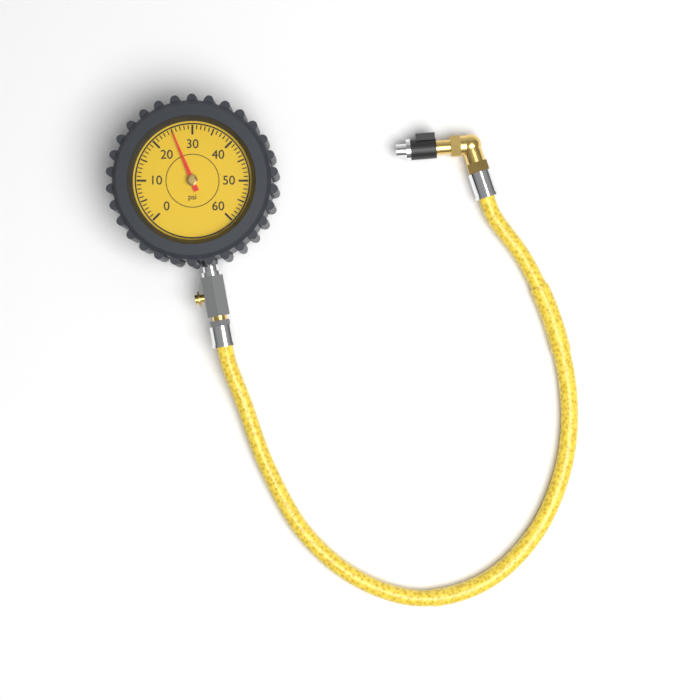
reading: 25 psi
